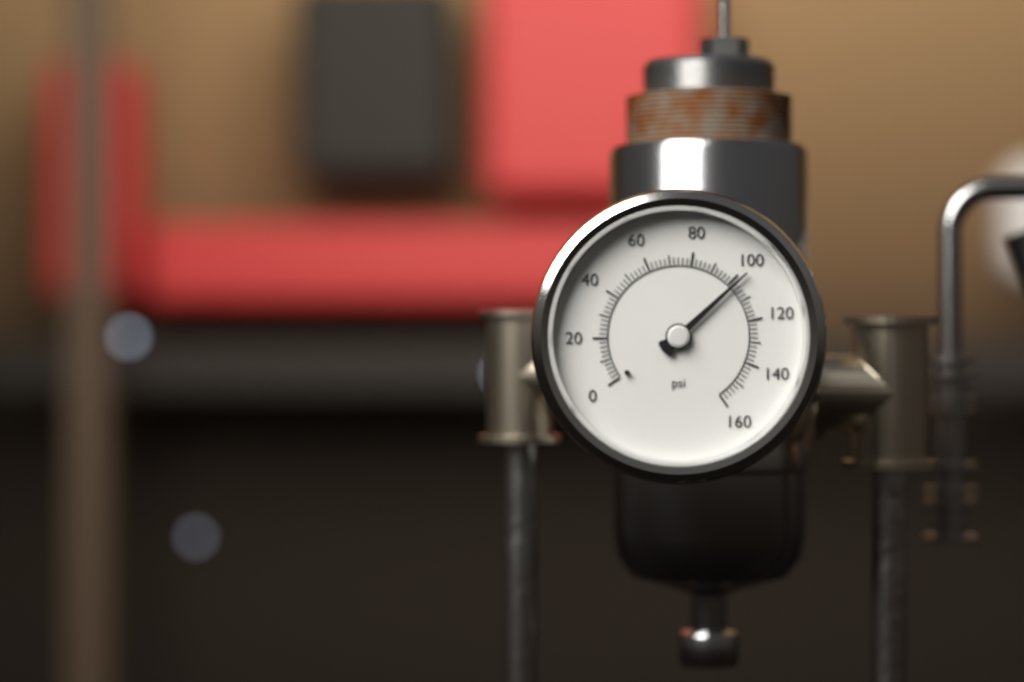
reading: 102 psi
